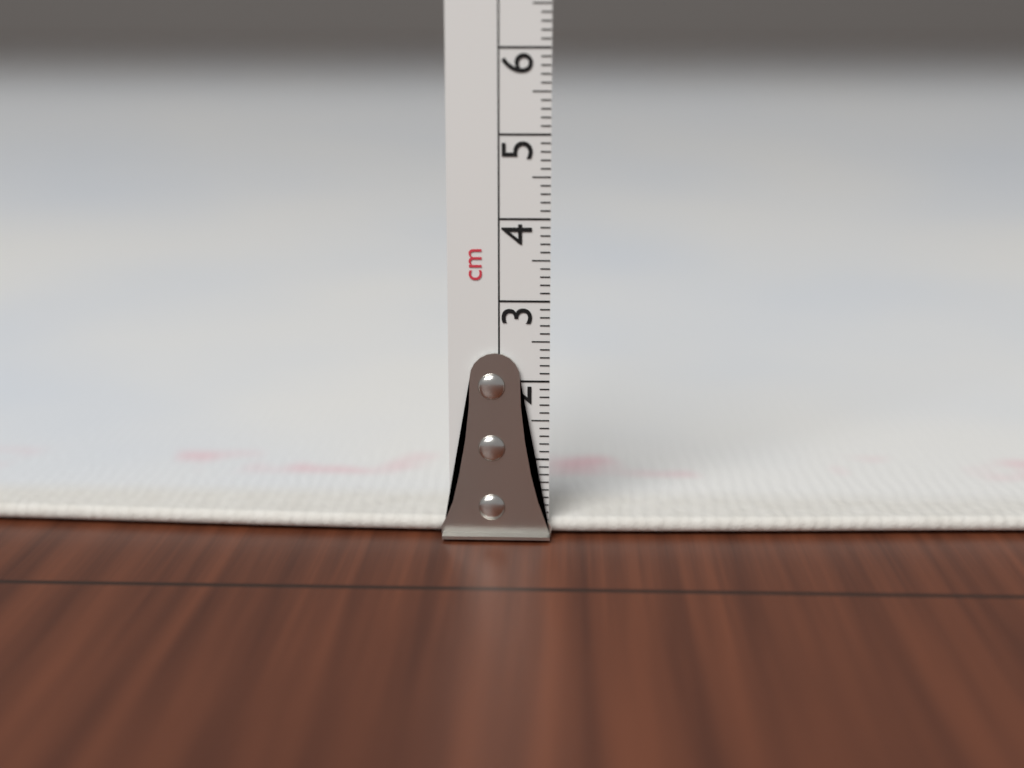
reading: 0.2 cm
